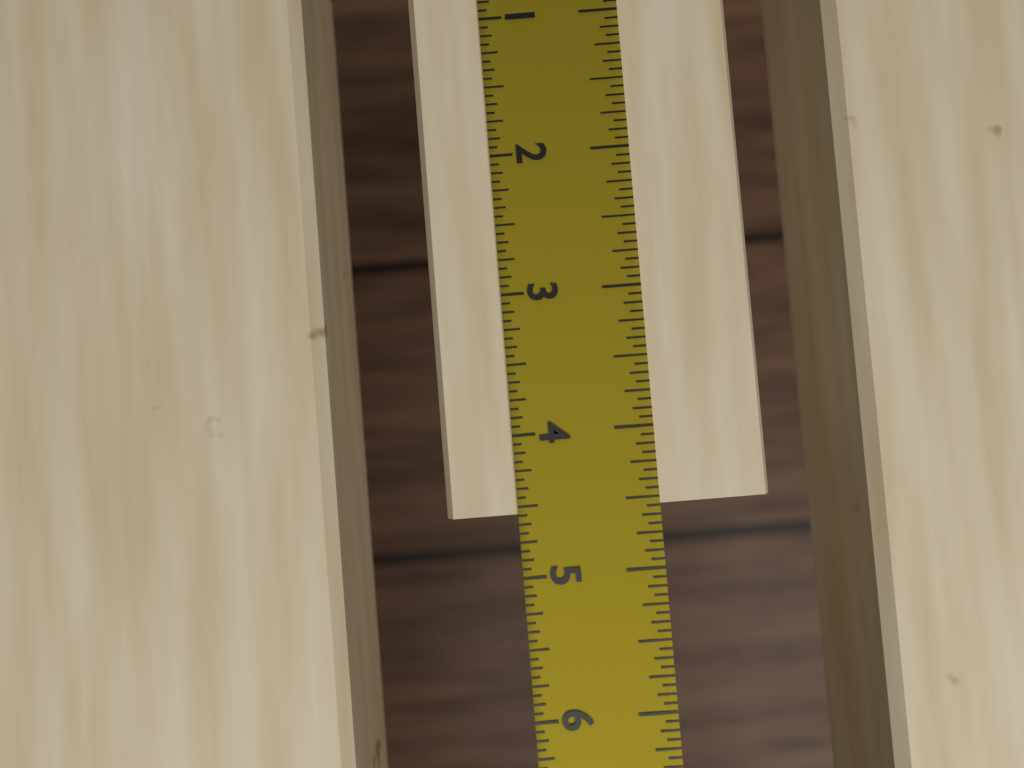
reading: 4.5625 in
